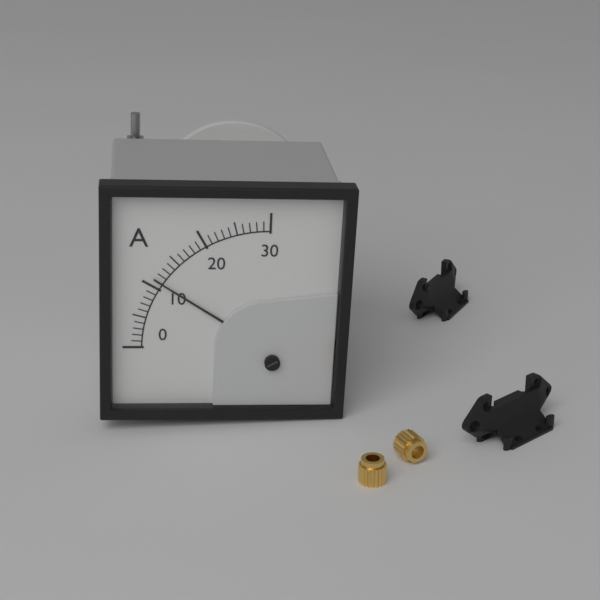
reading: 11 A
